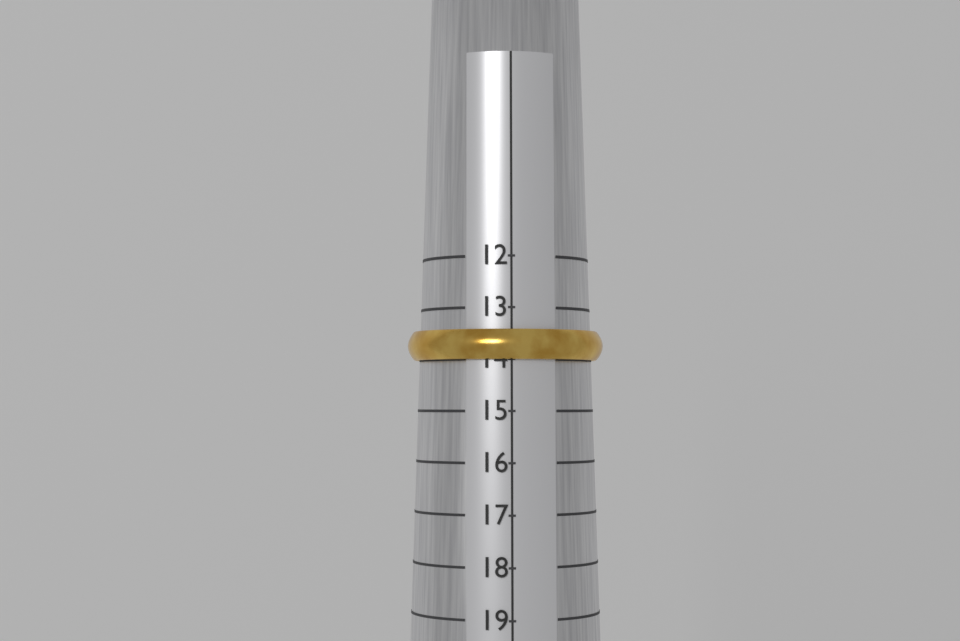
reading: 14 (no unit)
